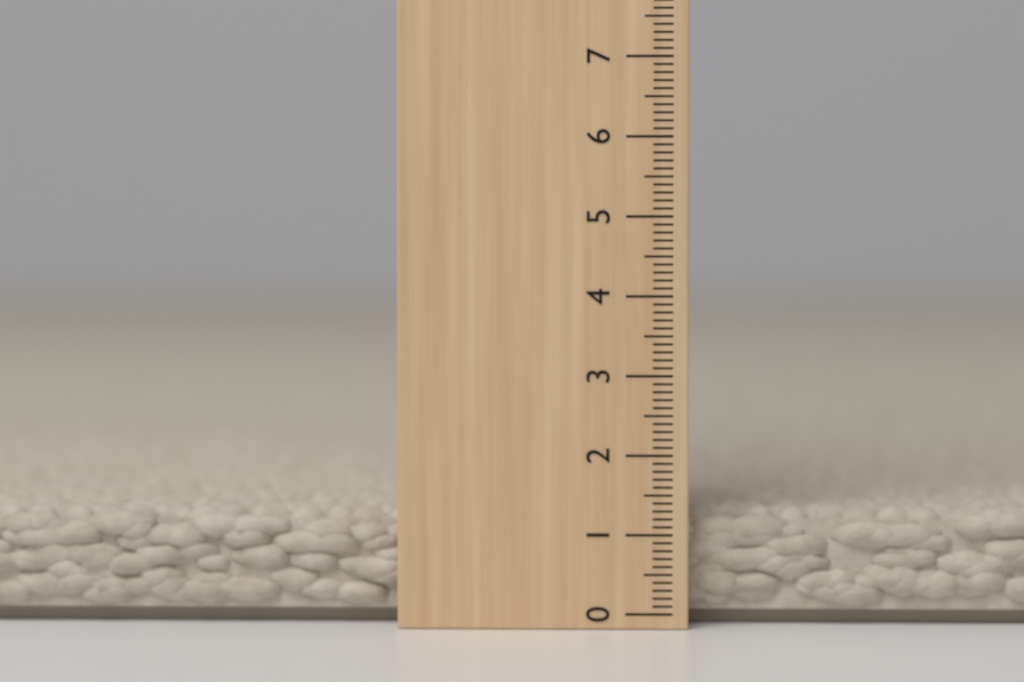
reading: 1.3 cm
